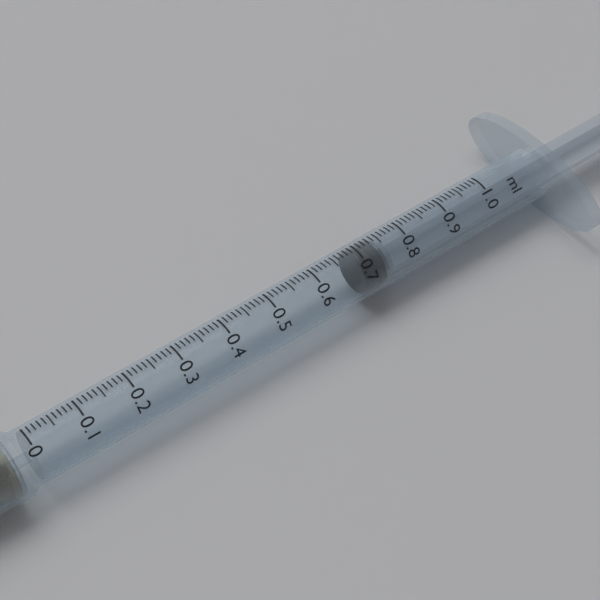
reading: 0.69 ml
